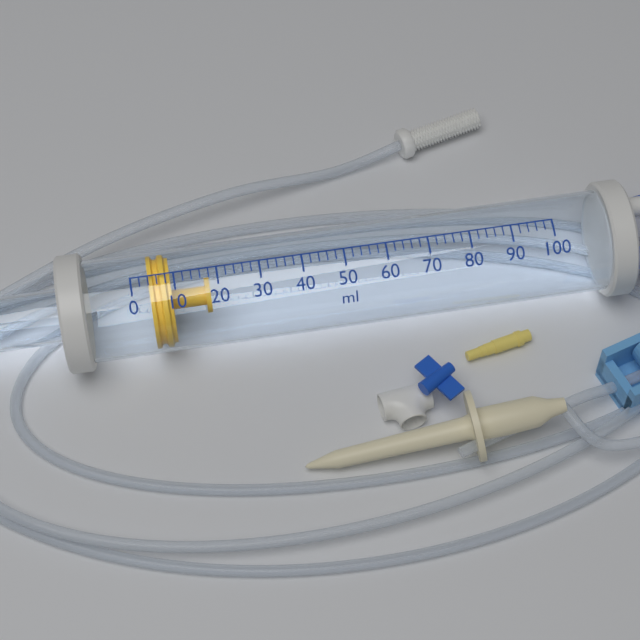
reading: 4 ml
